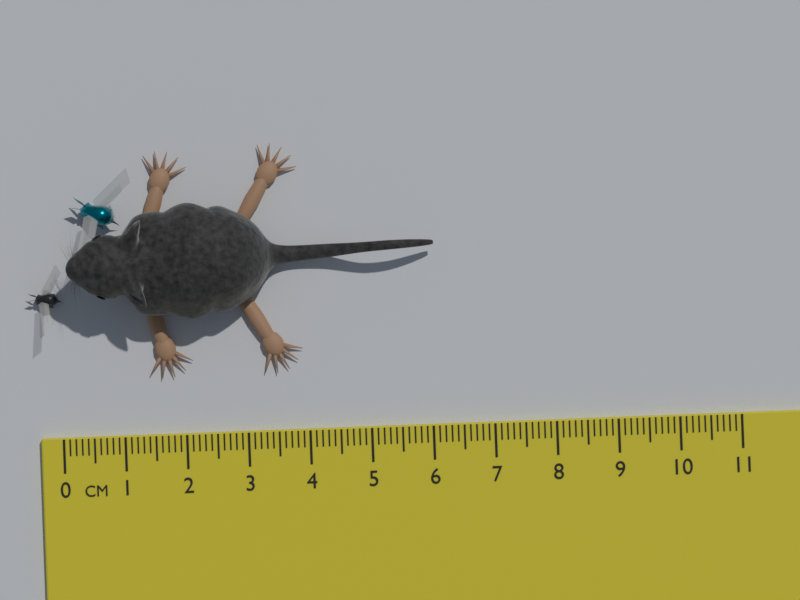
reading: 6.1 cm
